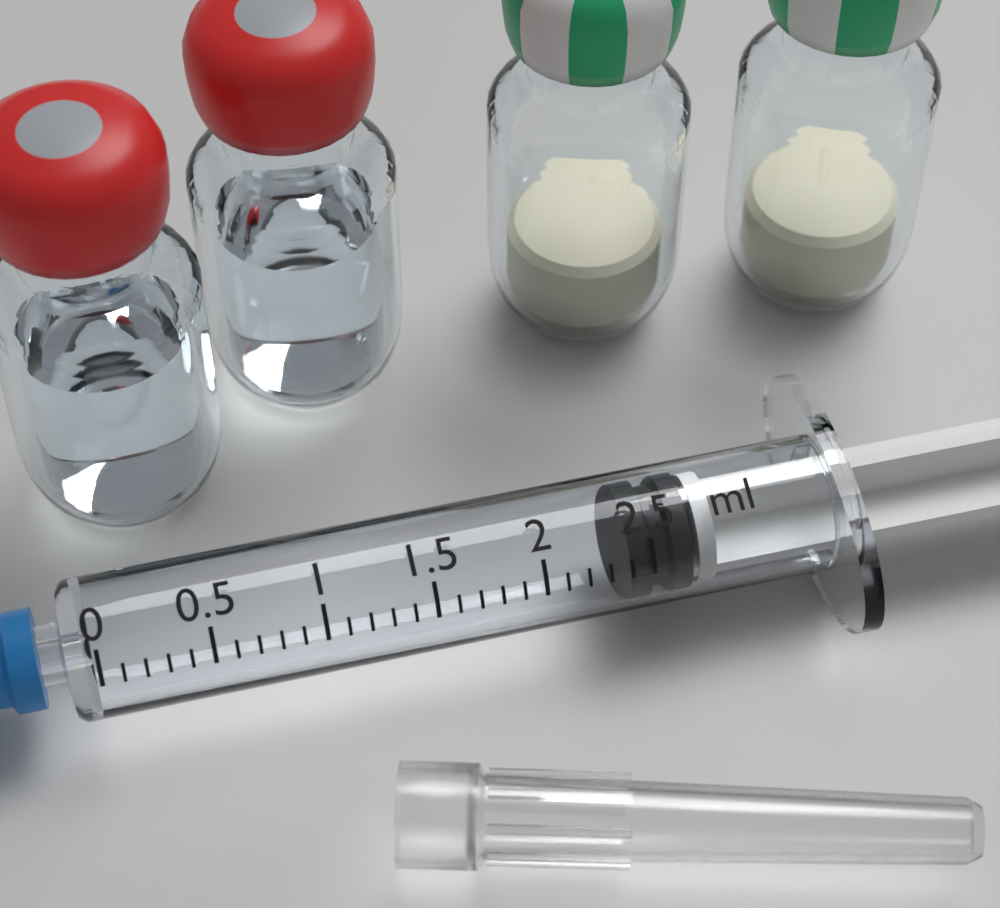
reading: 2.4 ml
